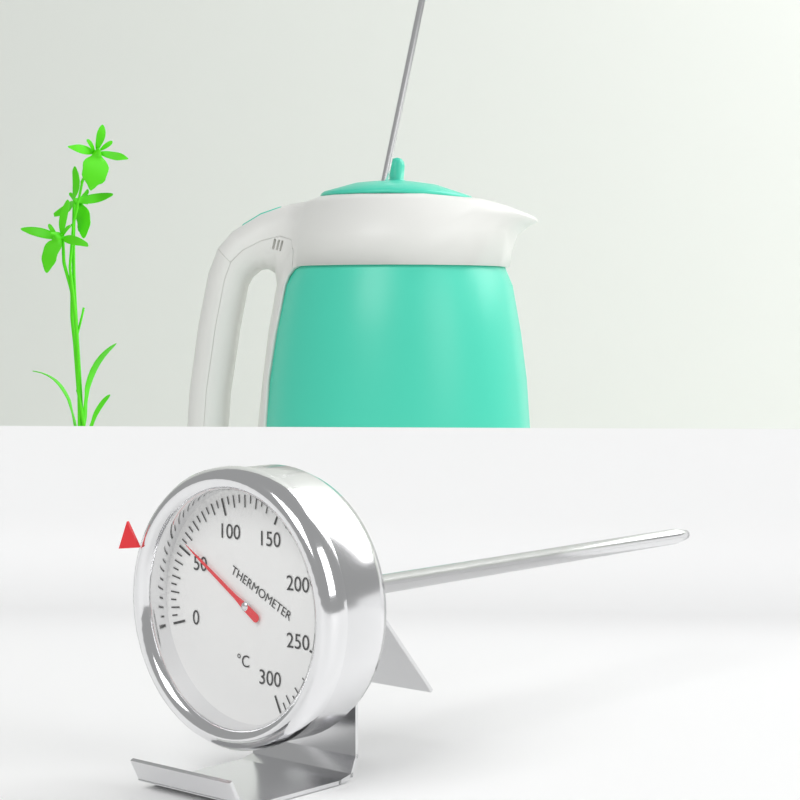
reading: 55 °C
